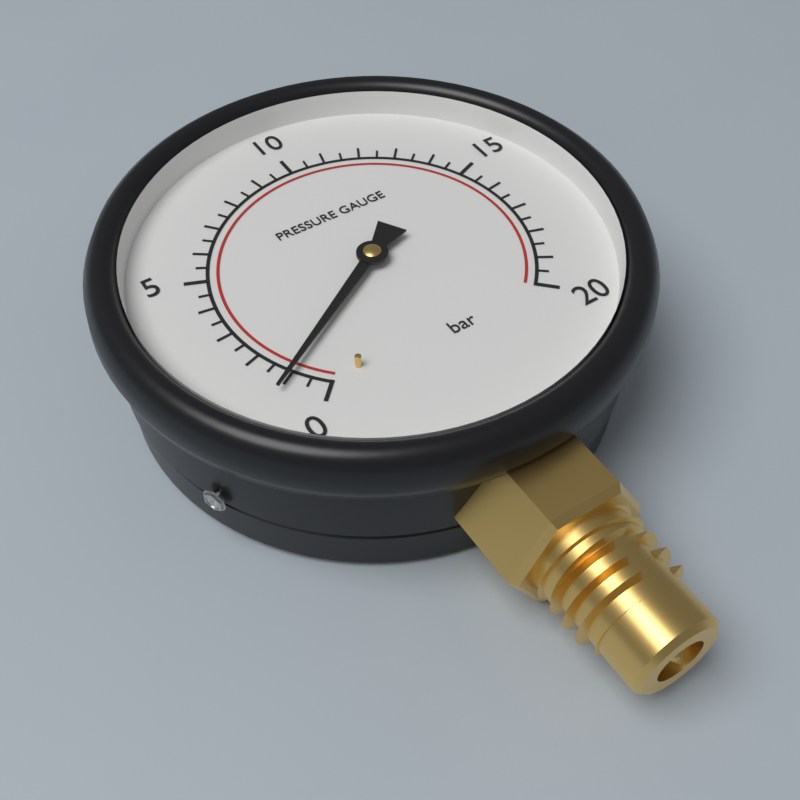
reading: 1.0 bar
